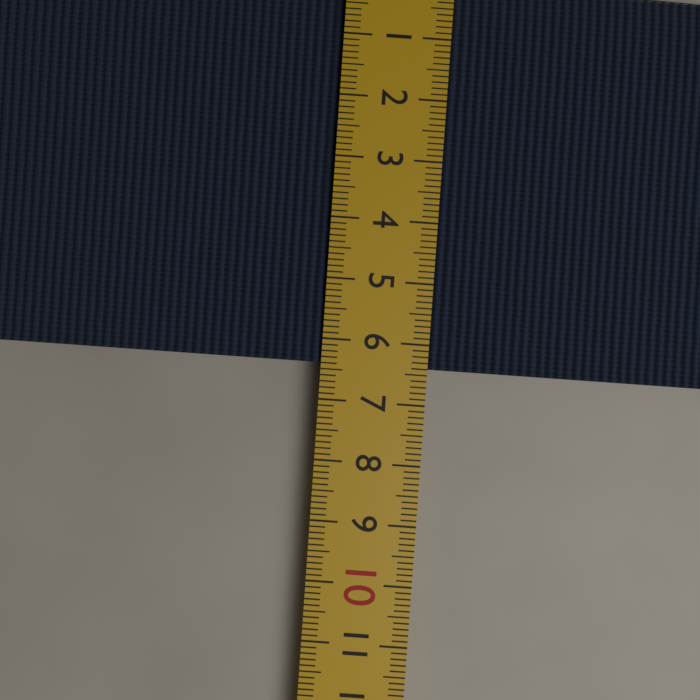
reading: 6.4 cm
